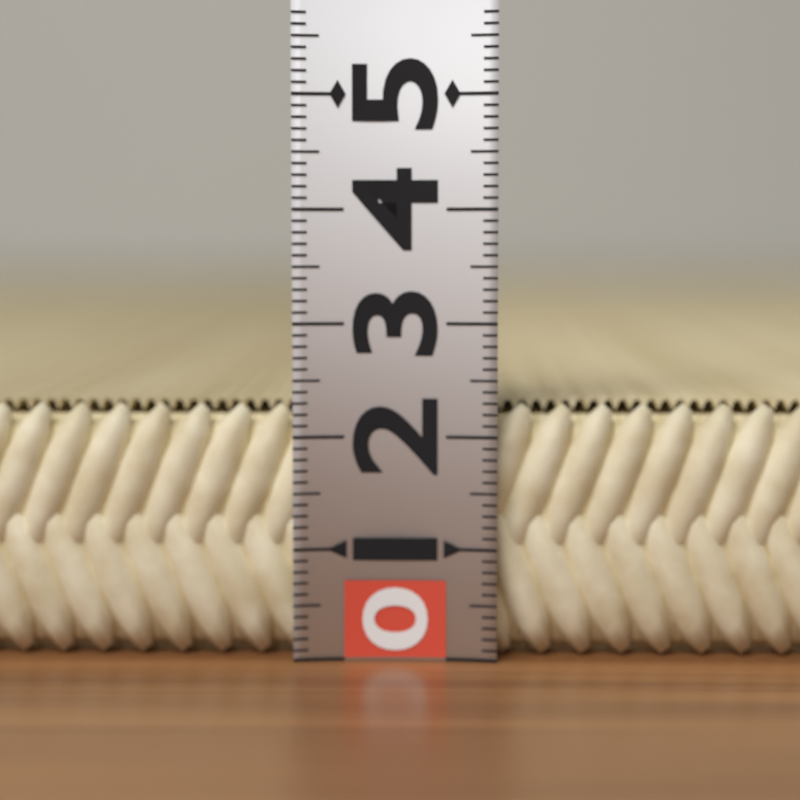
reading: 2.3 (no unit)
